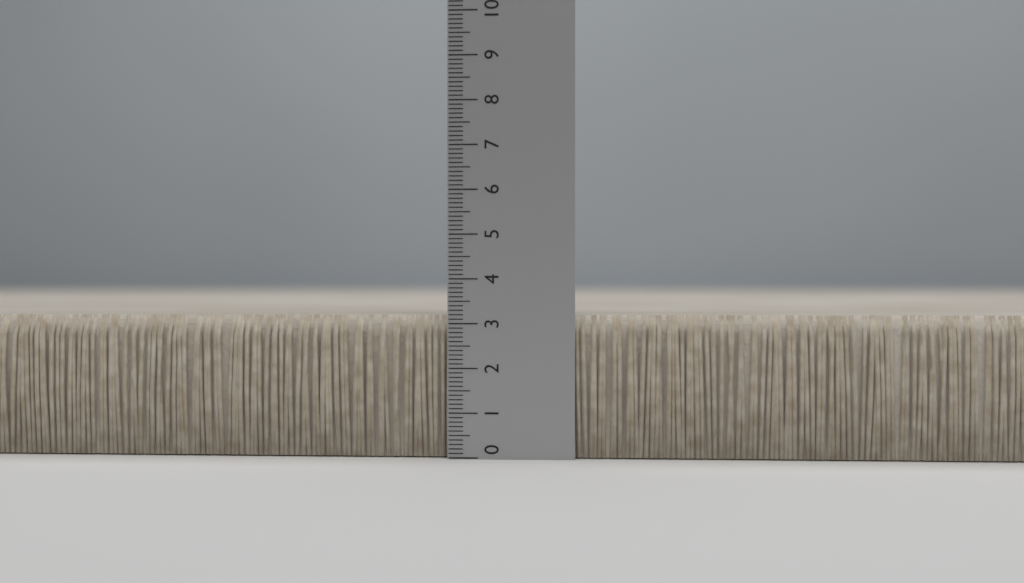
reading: 3.2 (no unit)
